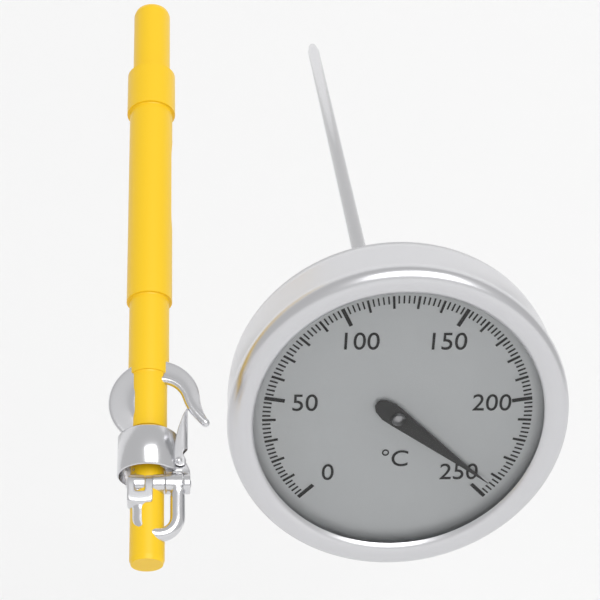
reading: 244 °C
